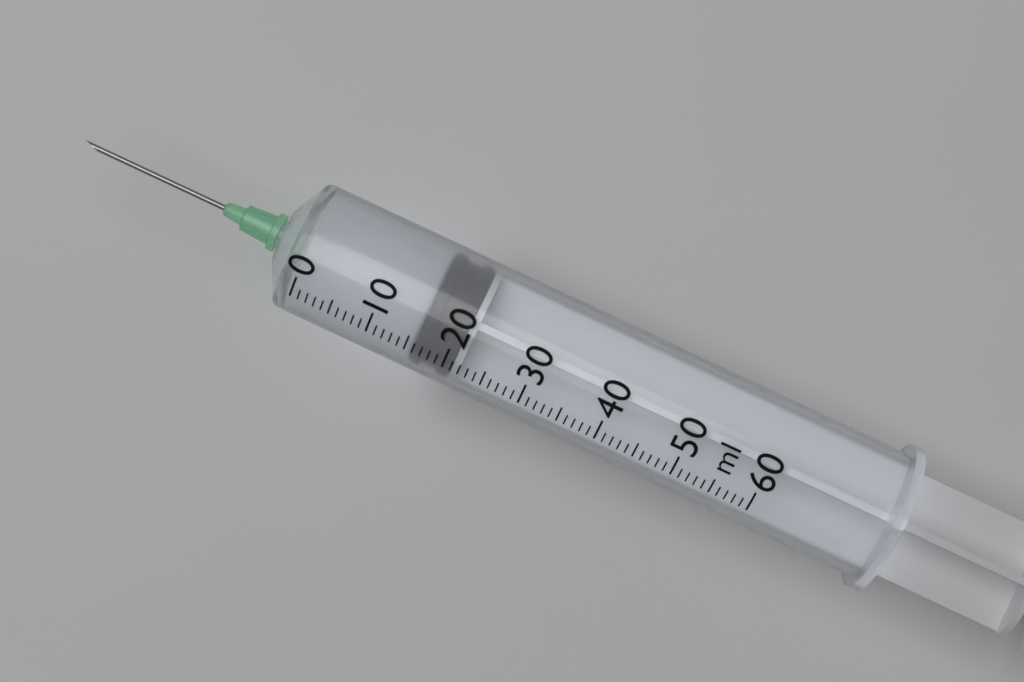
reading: 16 ml
